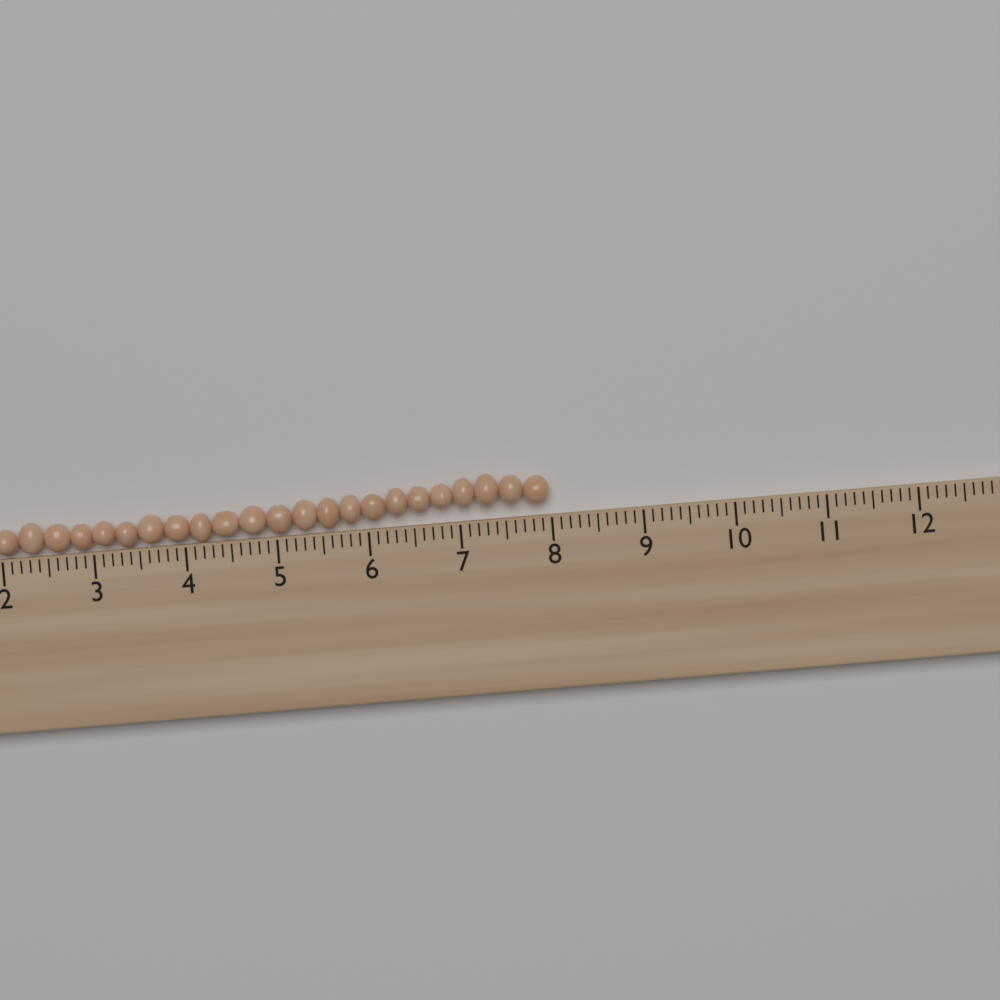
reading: 8.0 cm
